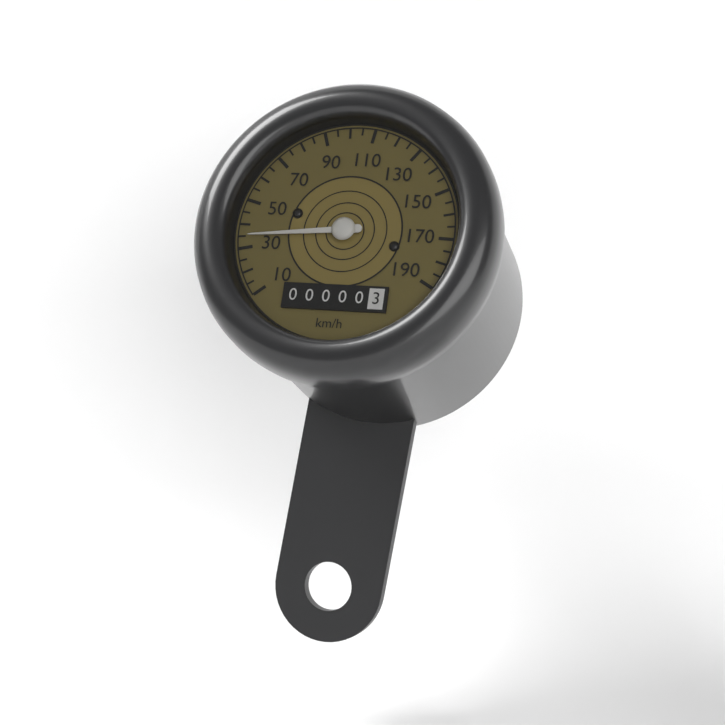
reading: 35 km/h
